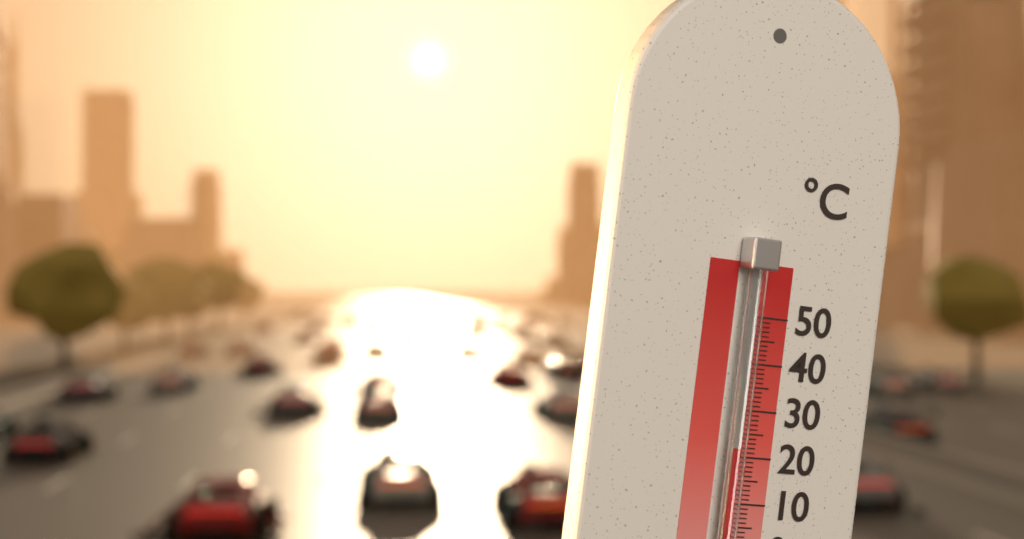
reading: 22 °C
